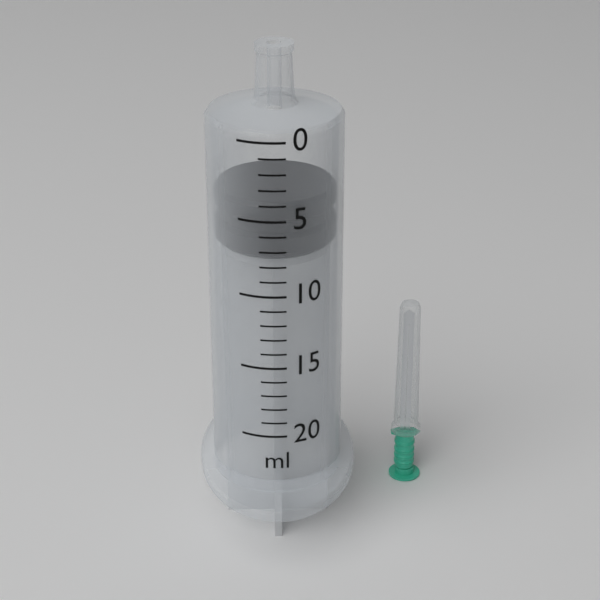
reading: 4 ml
